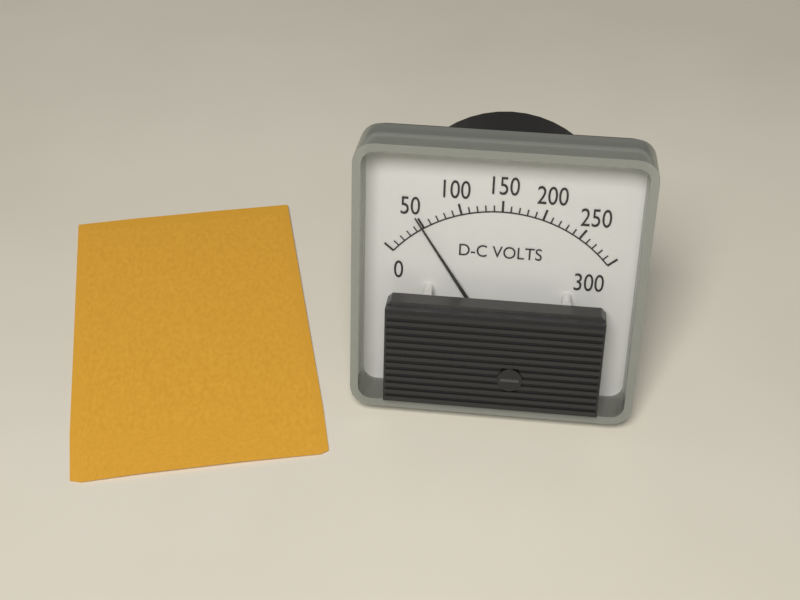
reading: 50 V
